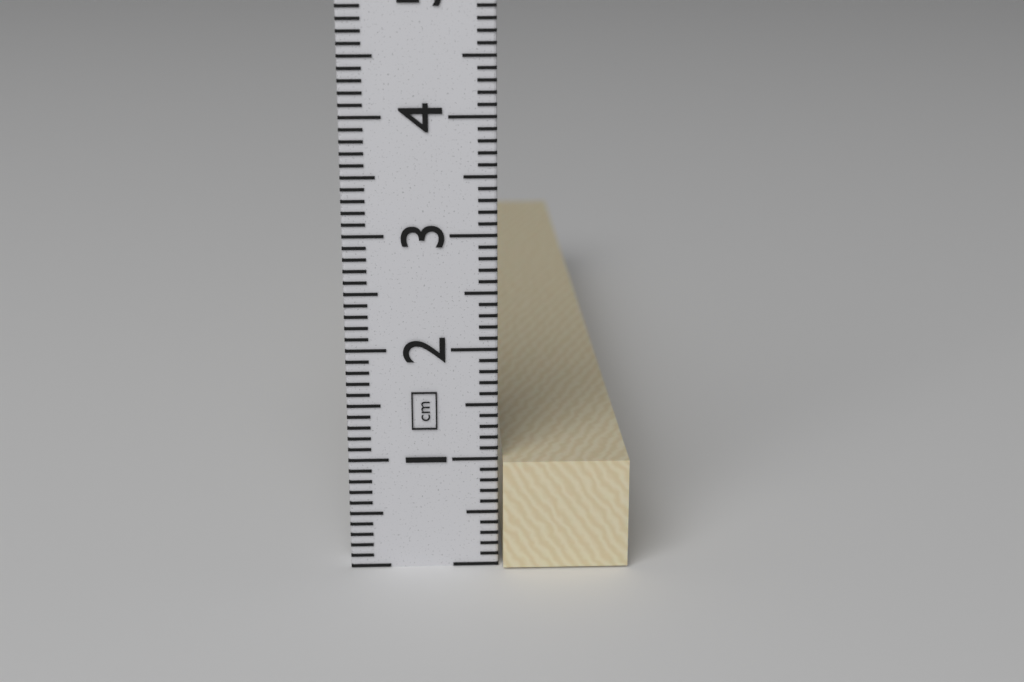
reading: 1.0 cm
